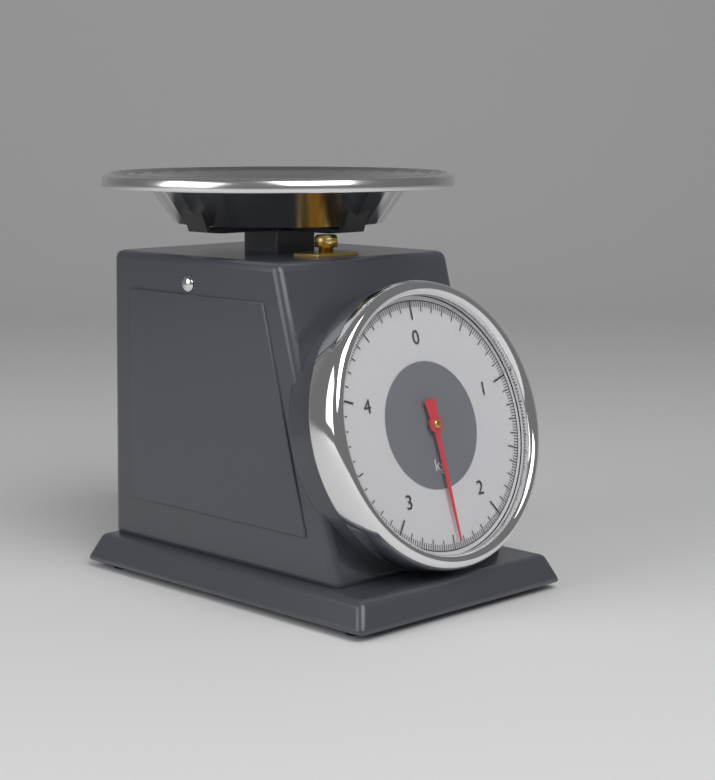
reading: 2.46 kg
